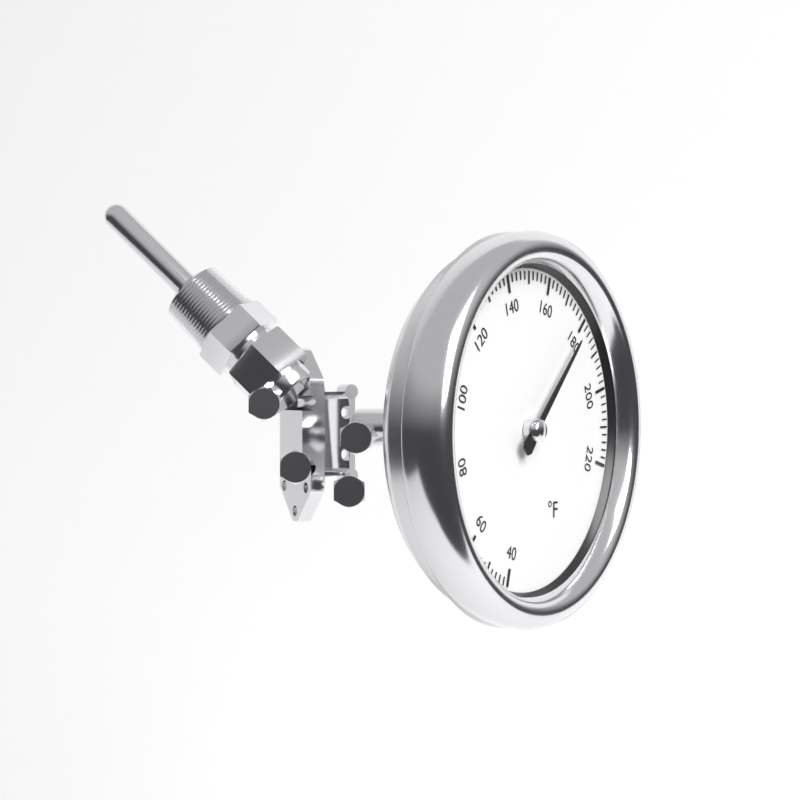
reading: 180 °F
